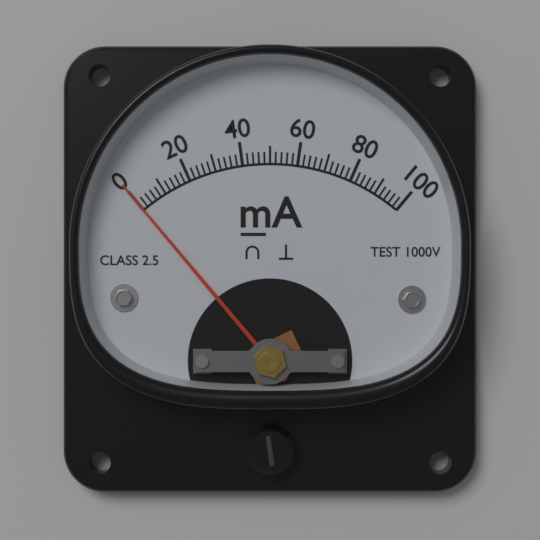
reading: 0 mA
